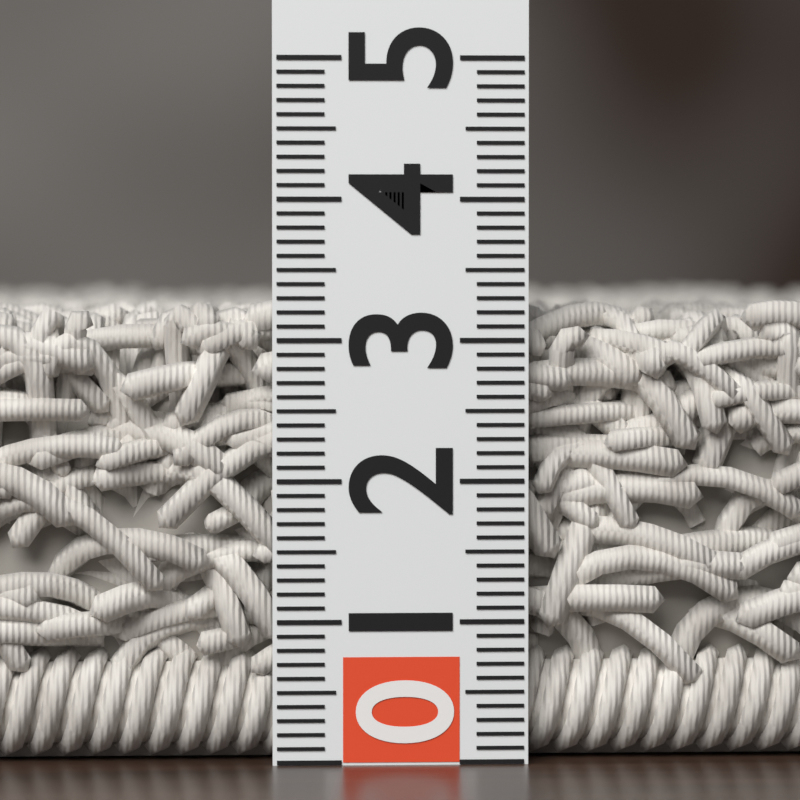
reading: 3.3 (no unit)
